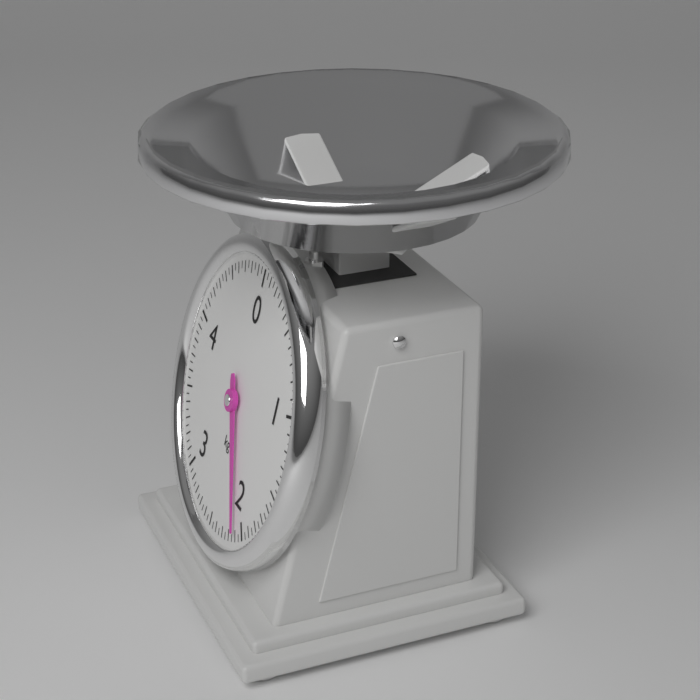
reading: 2.10 kg
